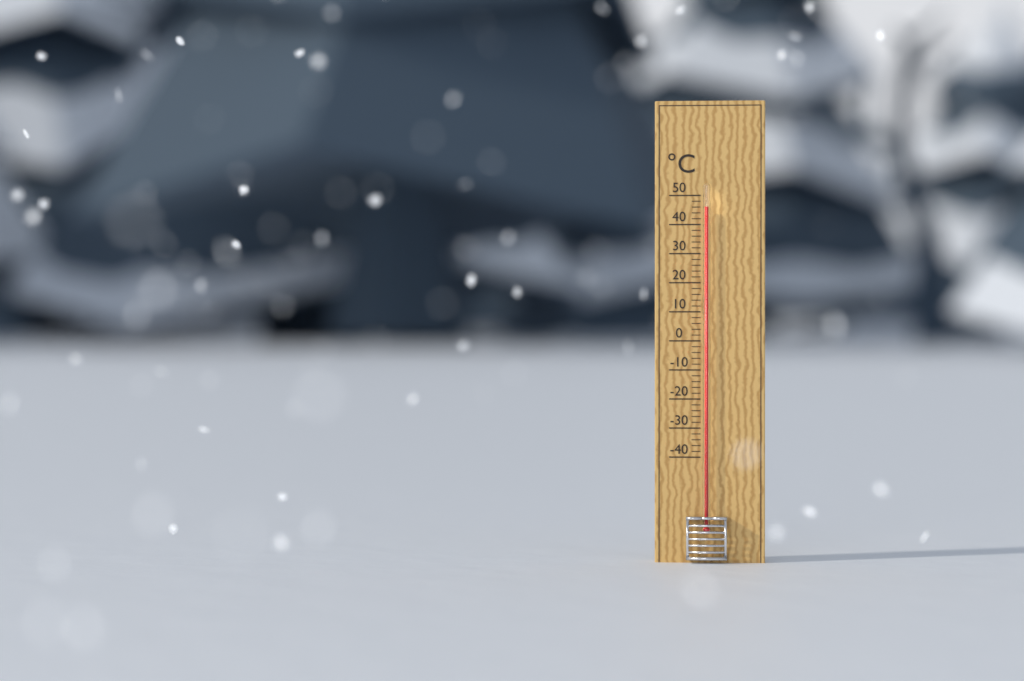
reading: 46 °C
